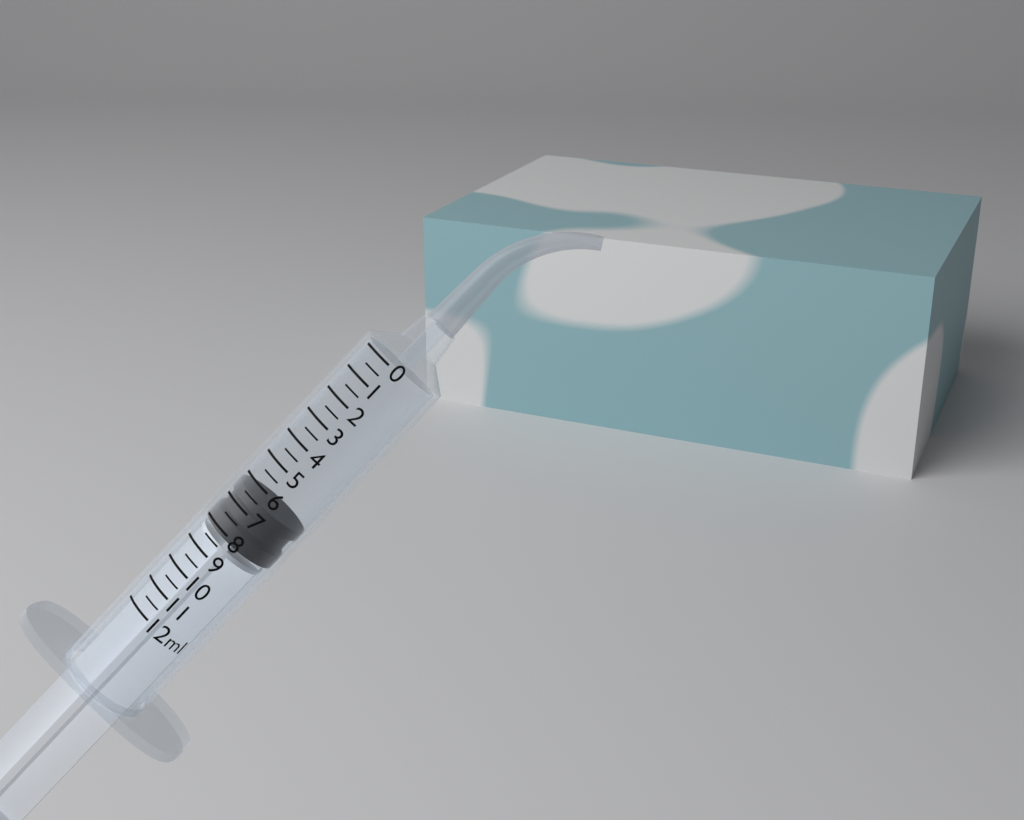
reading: 6.5 ml
